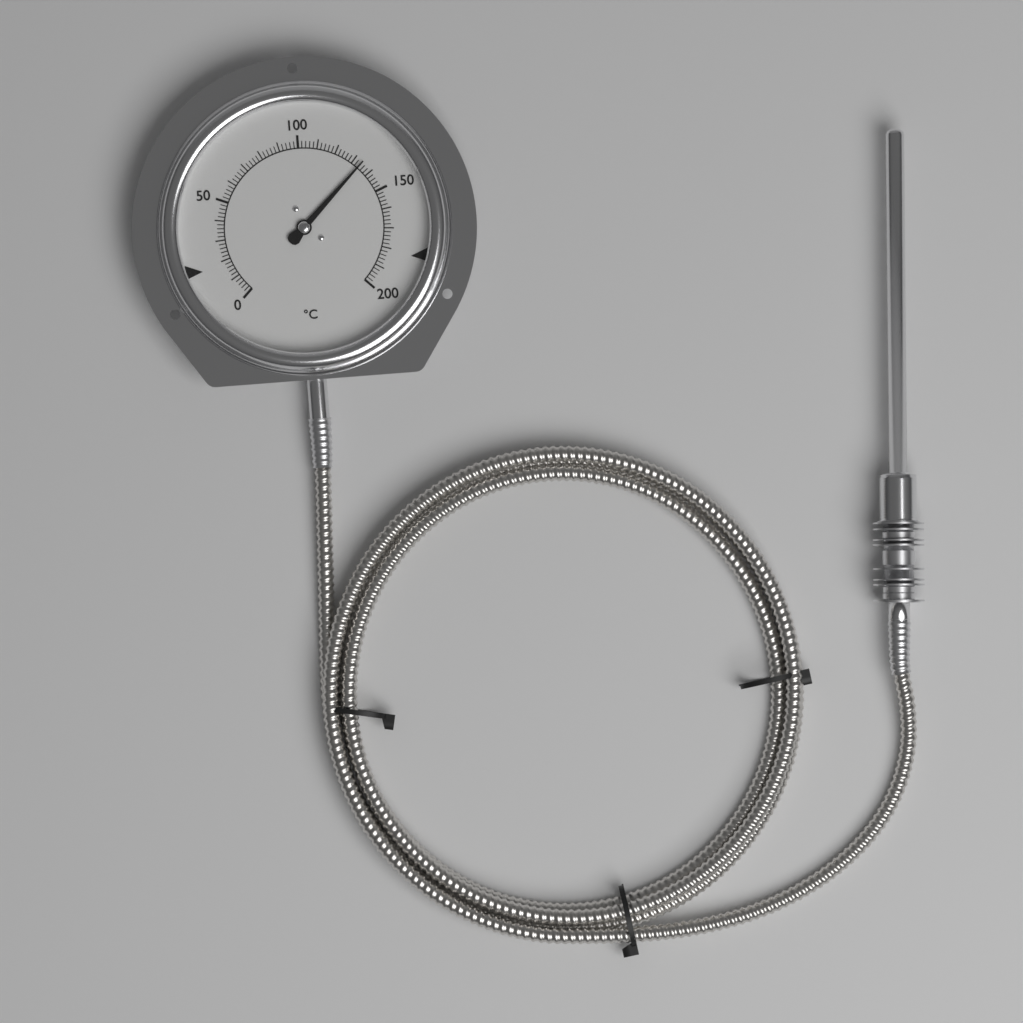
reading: 134 °C
